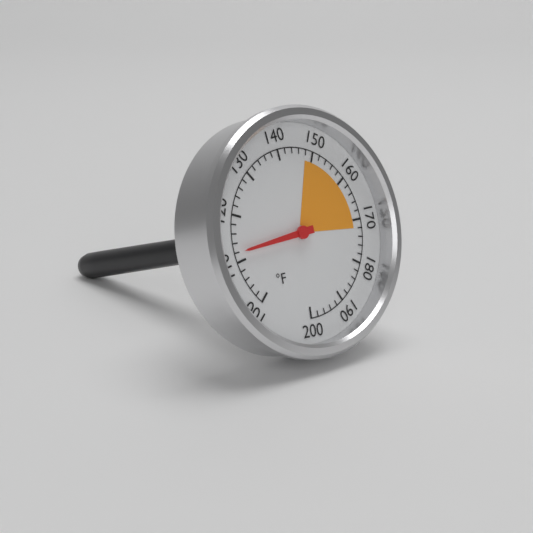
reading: 112 °F
